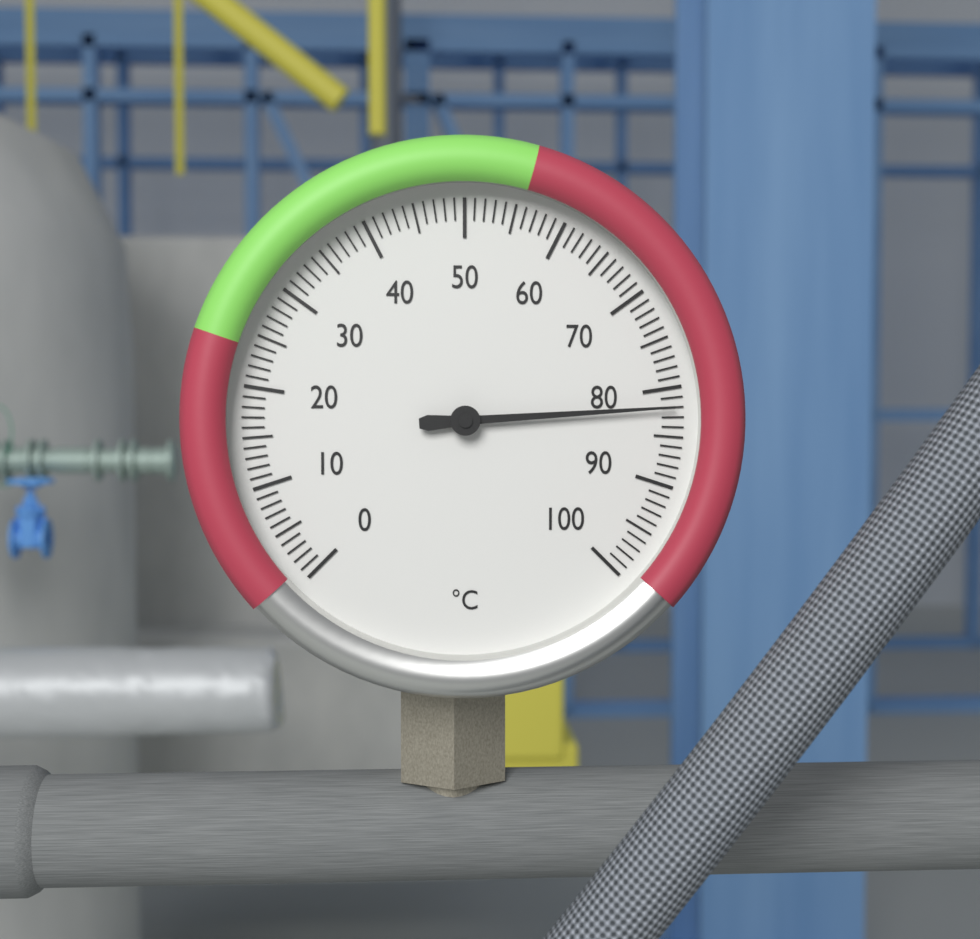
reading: 82 °C
